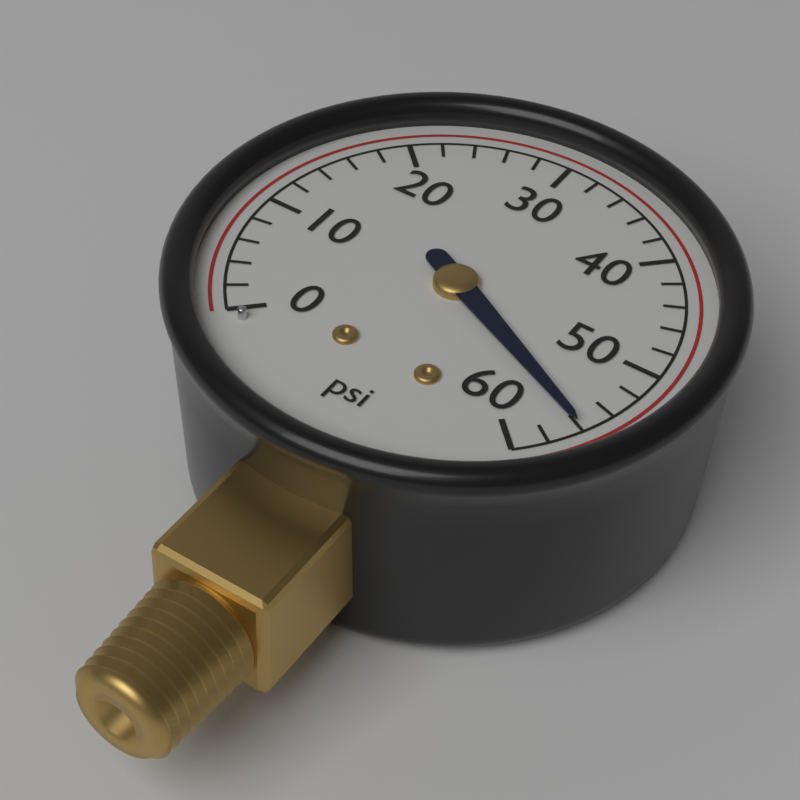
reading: 56 psi
